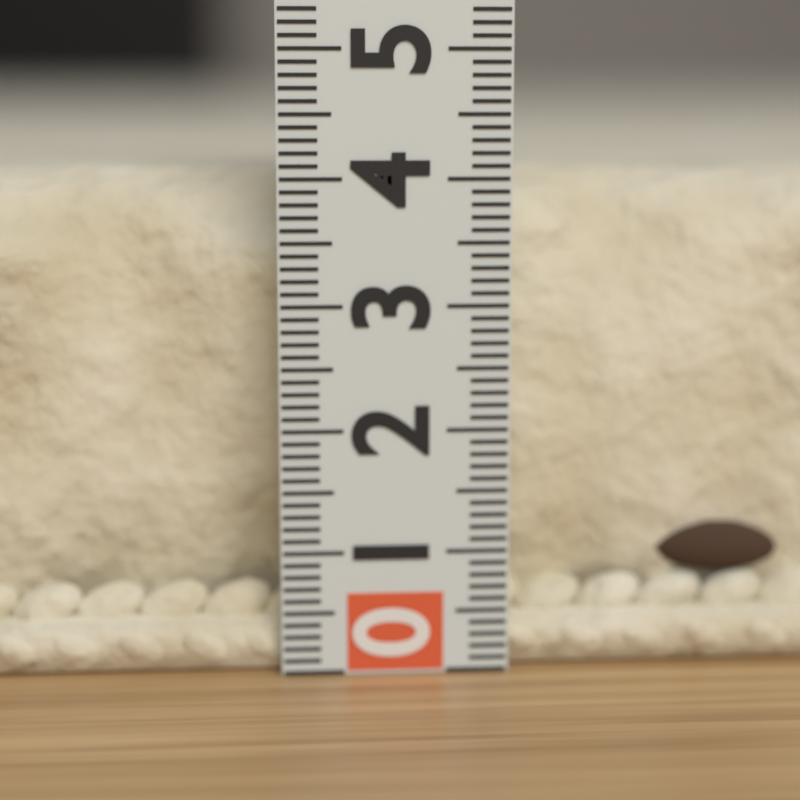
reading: 4.1 (no unit)
